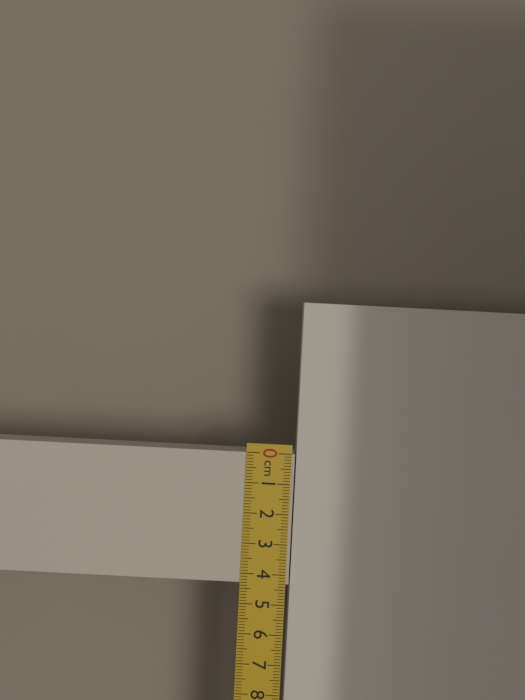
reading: 4.3 cm
